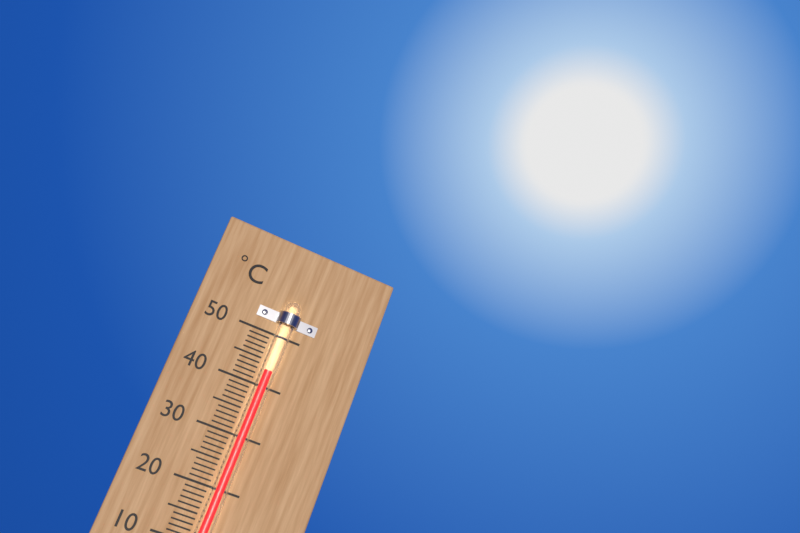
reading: 43 °C
